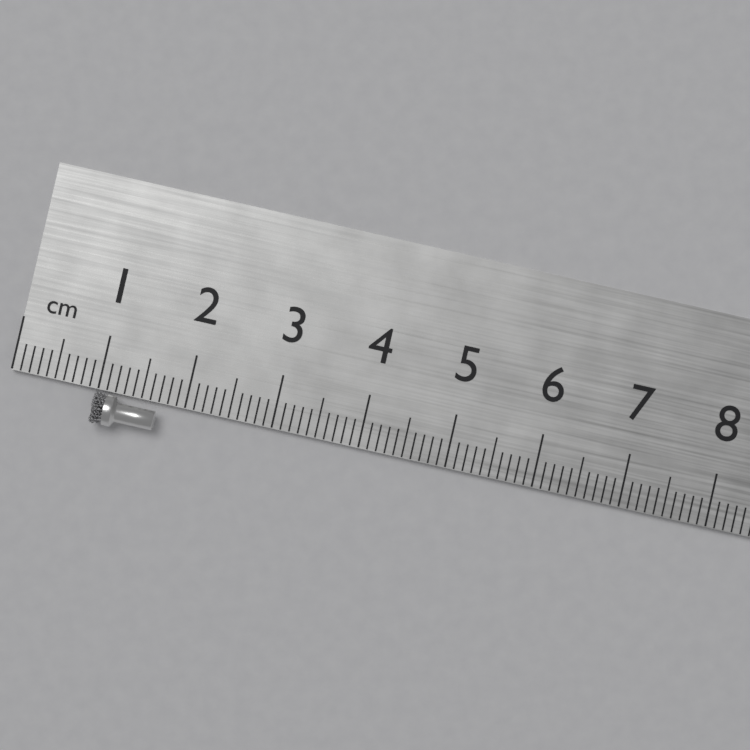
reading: 1.7 cm
